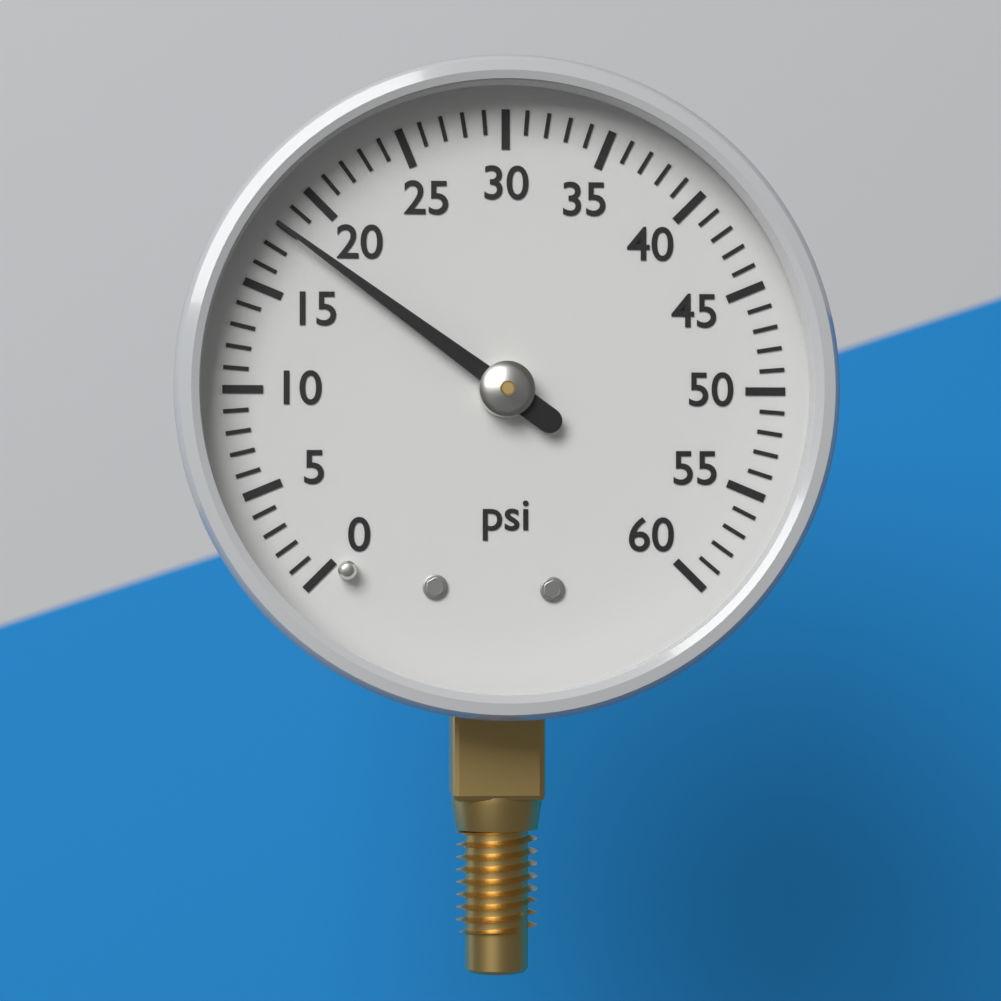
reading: 18 psi
